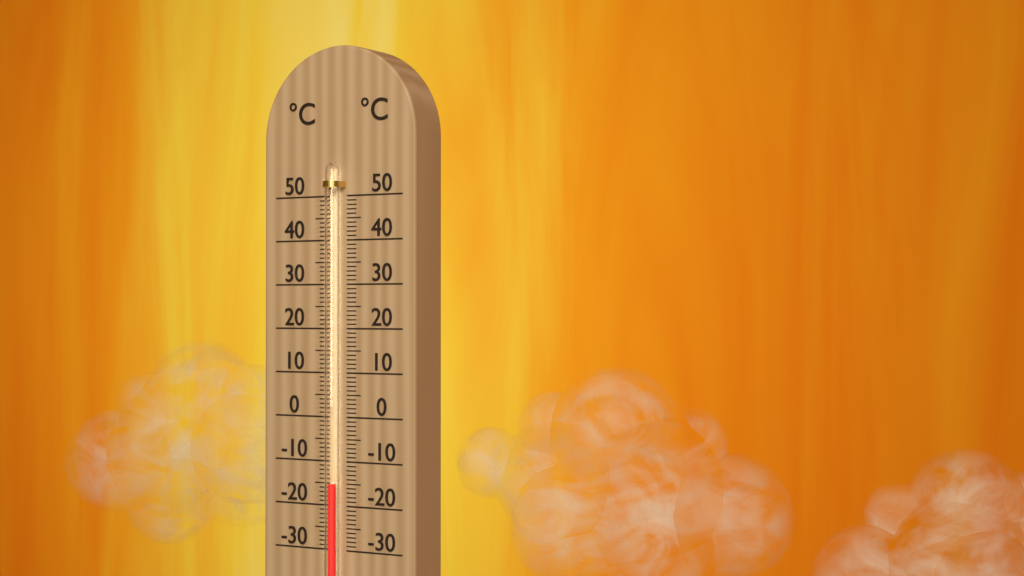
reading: -15 °C
